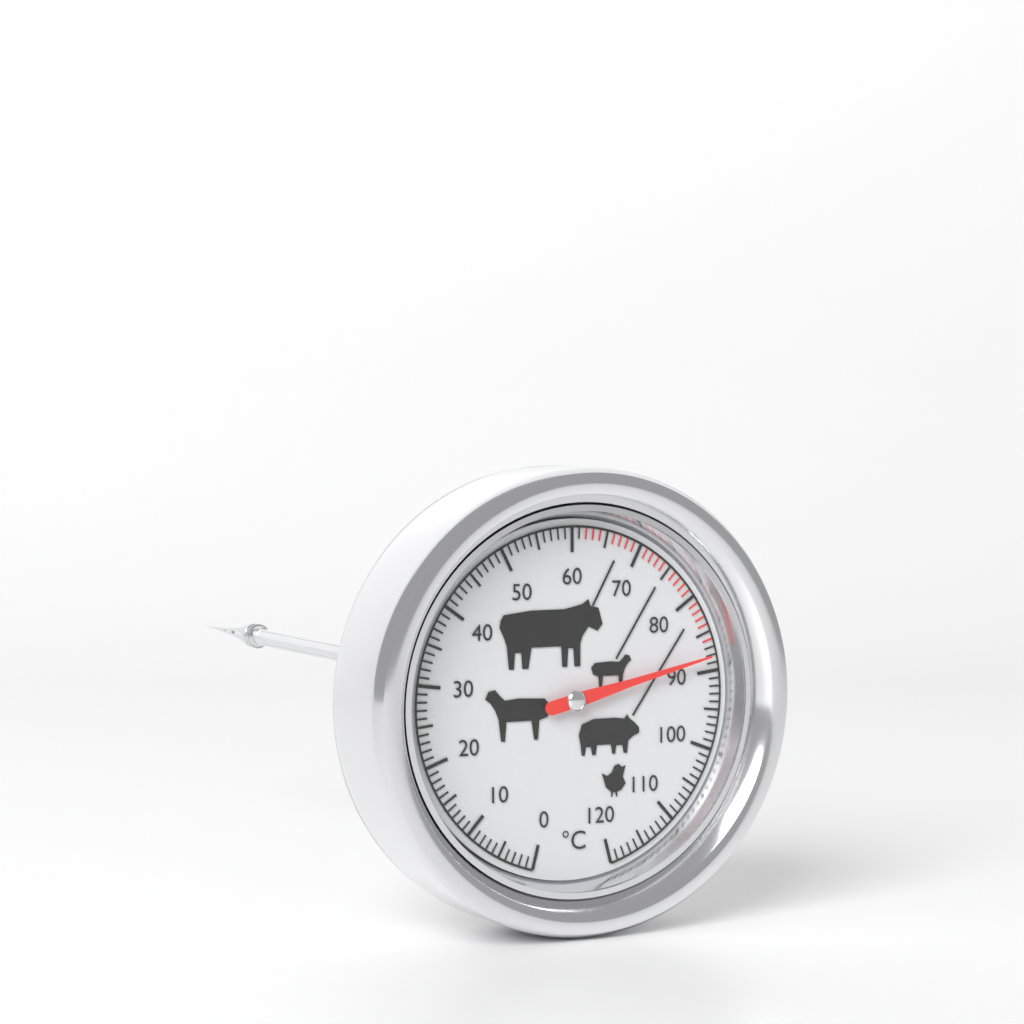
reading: 88 °C
